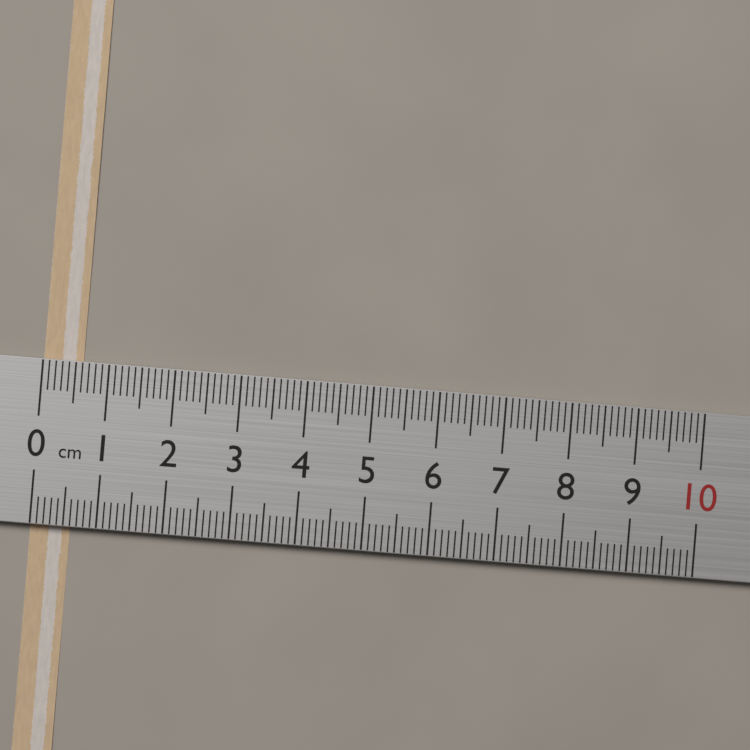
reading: 0.6 cm
